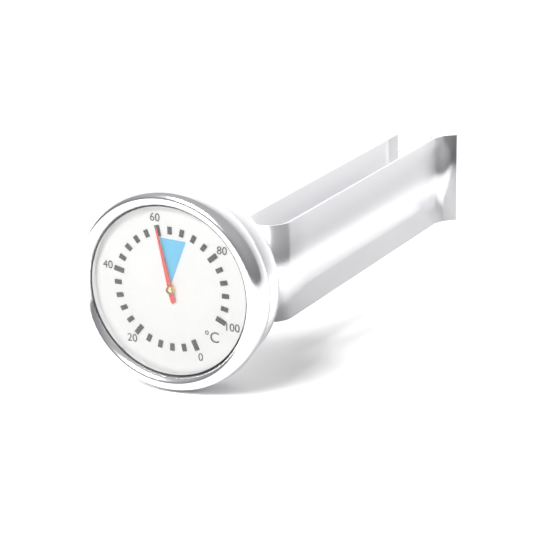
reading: 60 °C
